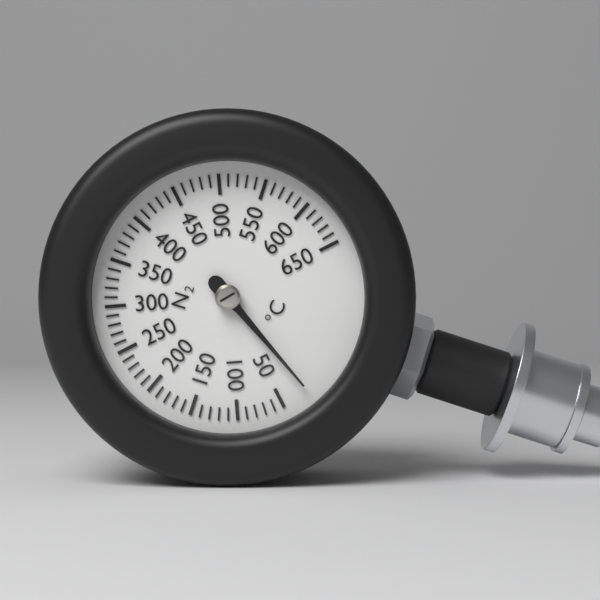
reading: 20 °C
